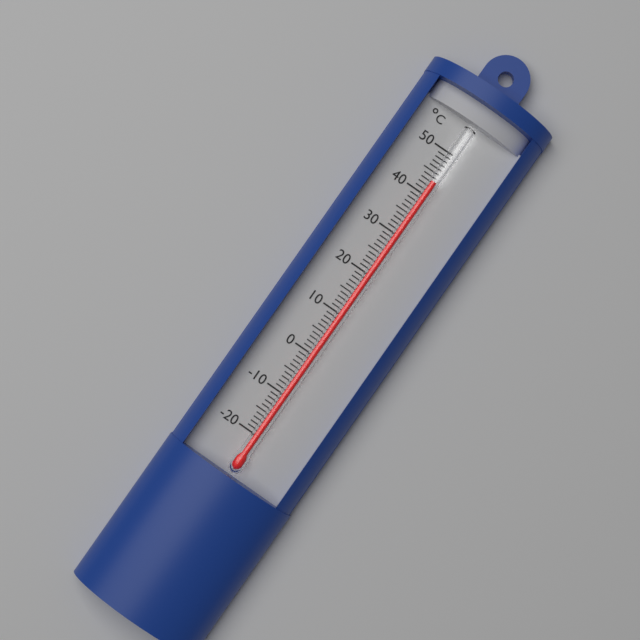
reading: 43 °C
